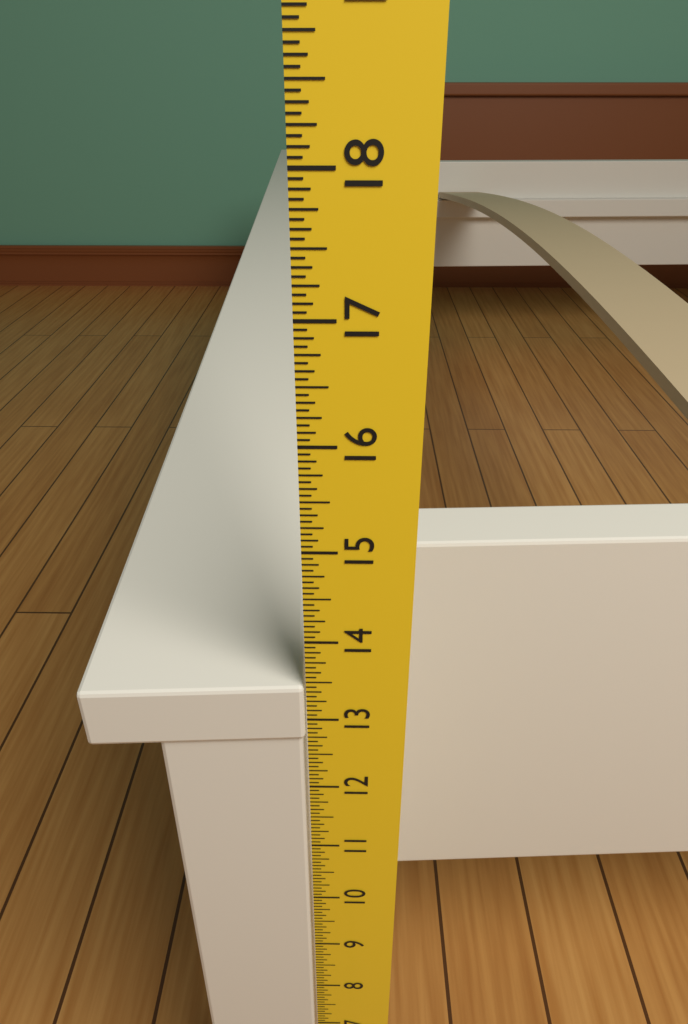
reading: 13.4375 in
